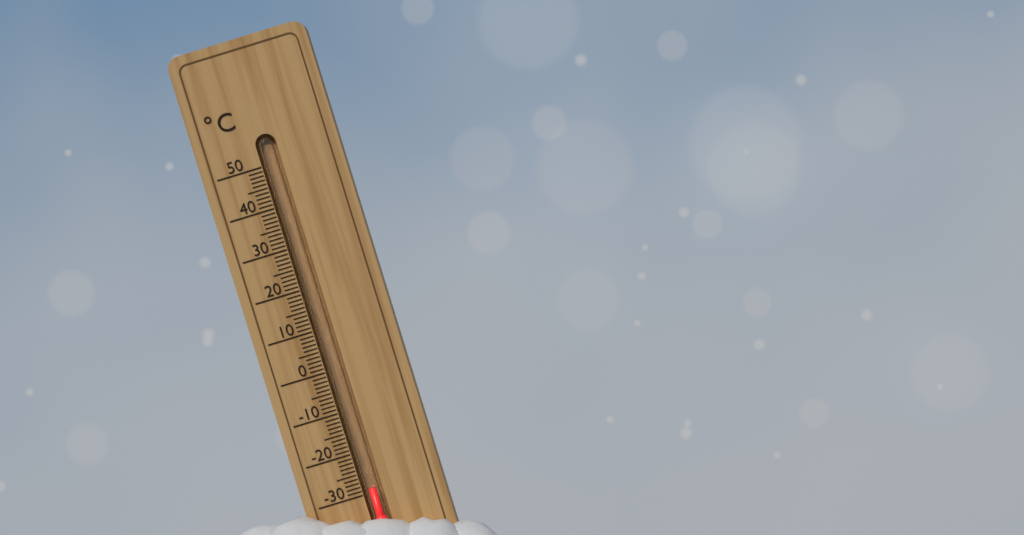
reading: -29 °C
